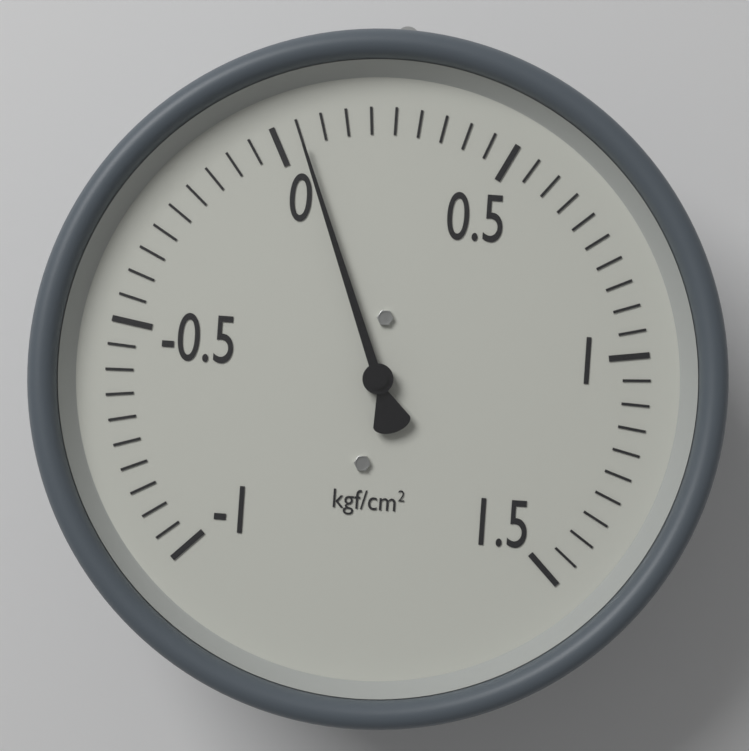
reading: 0.05 kgf/cm²
